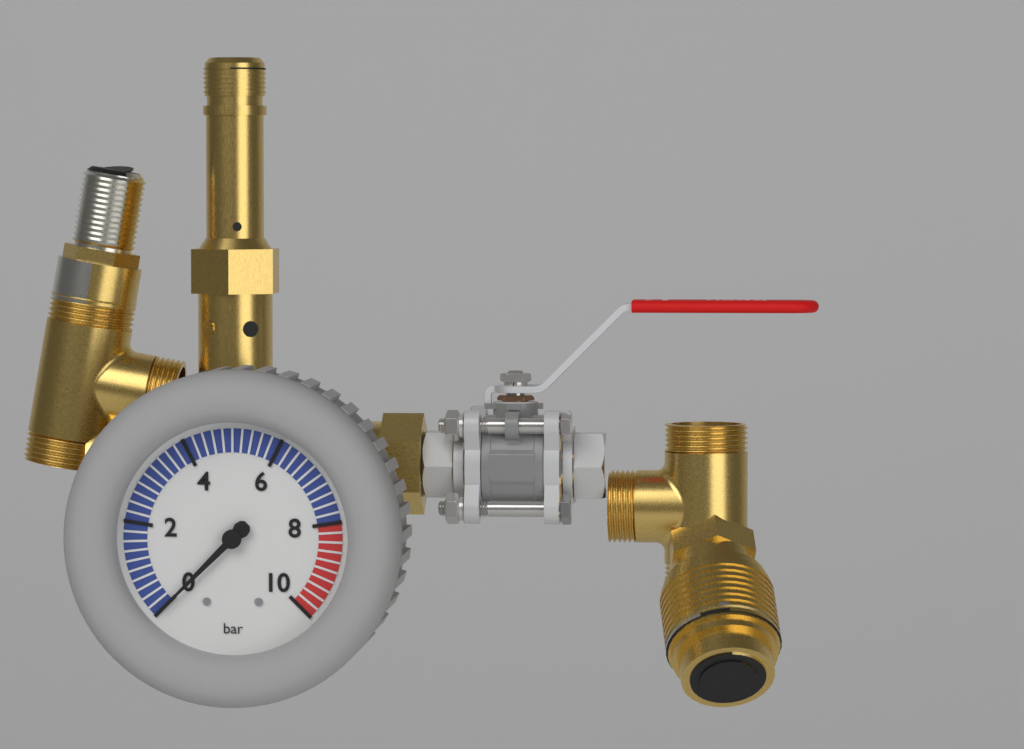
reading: 0.0 bar
